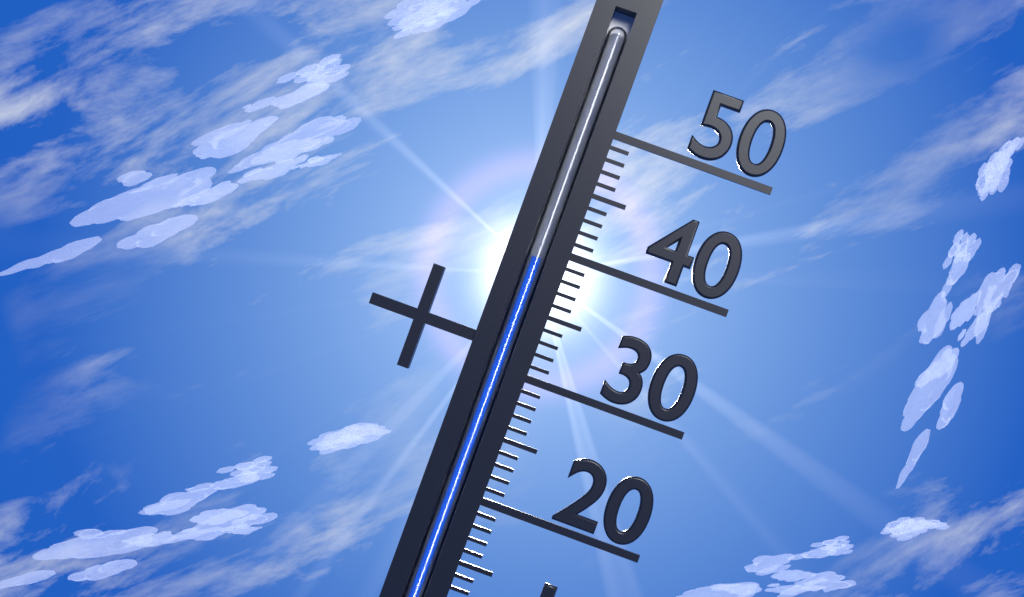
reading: 39 °C
